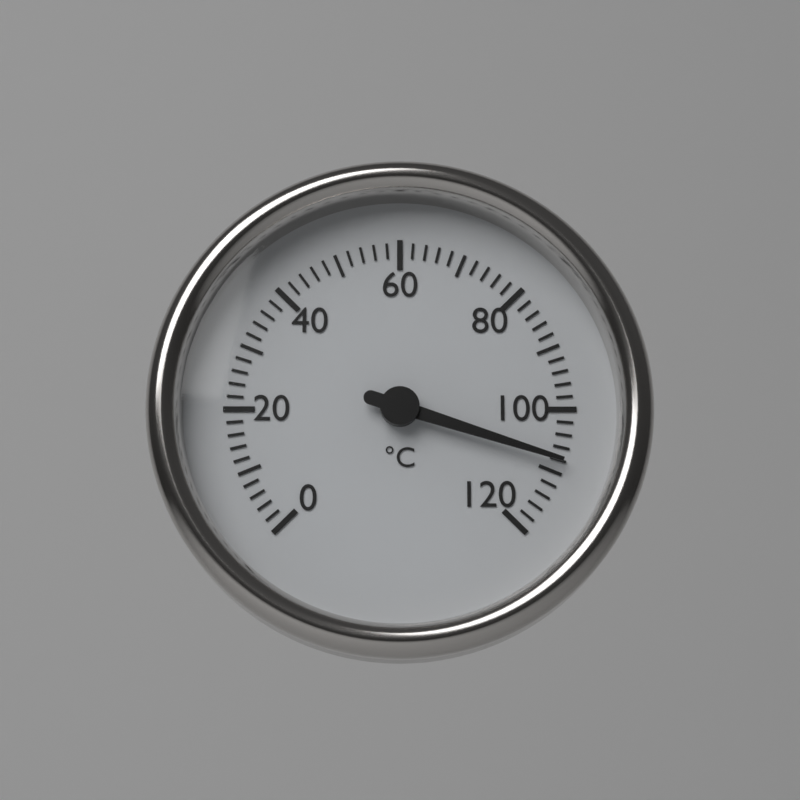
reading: 108 °C
